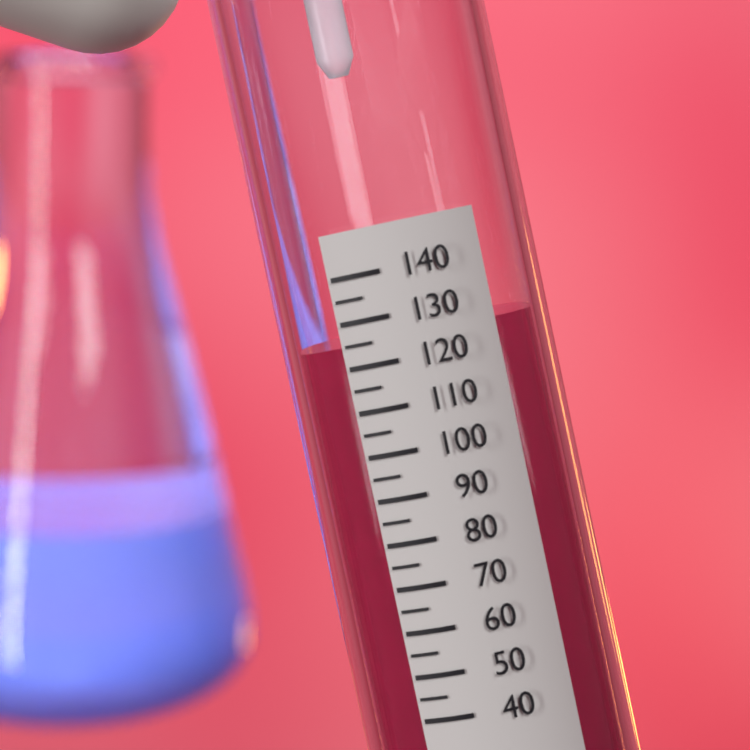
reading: 125 (no unit)
